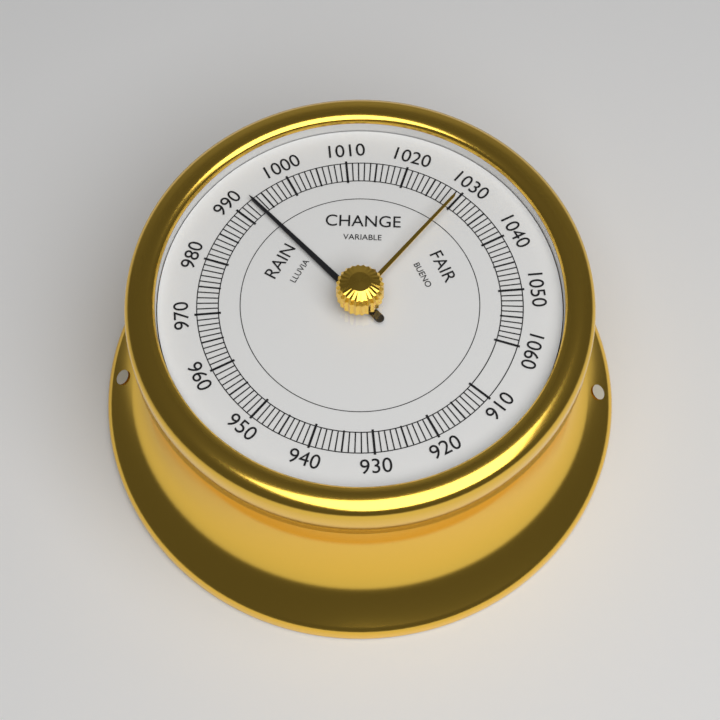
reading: 993 (no unit)
